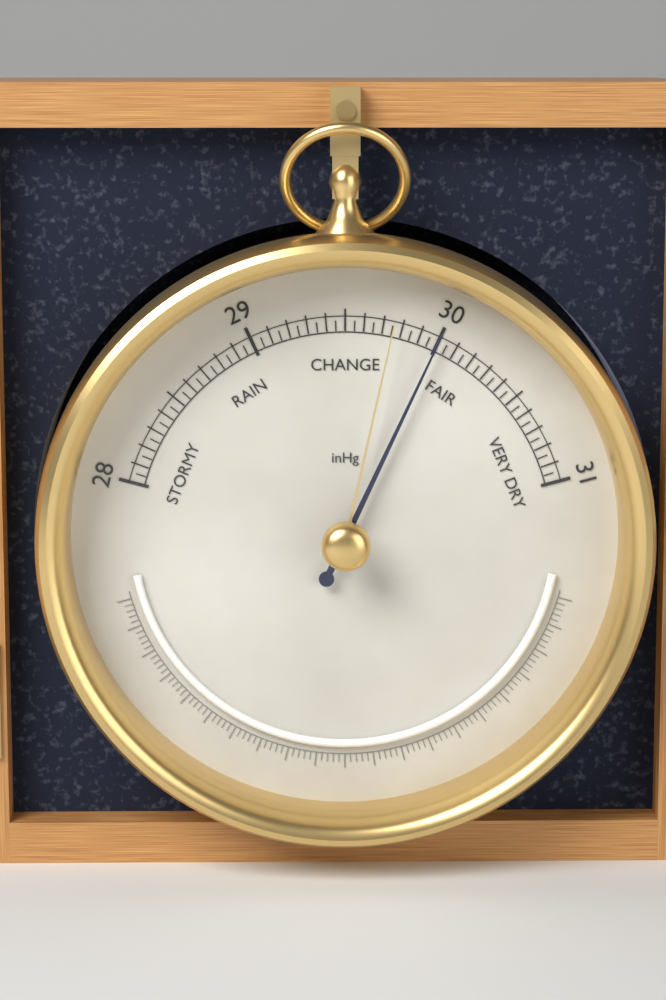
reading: 30.00 inHg
